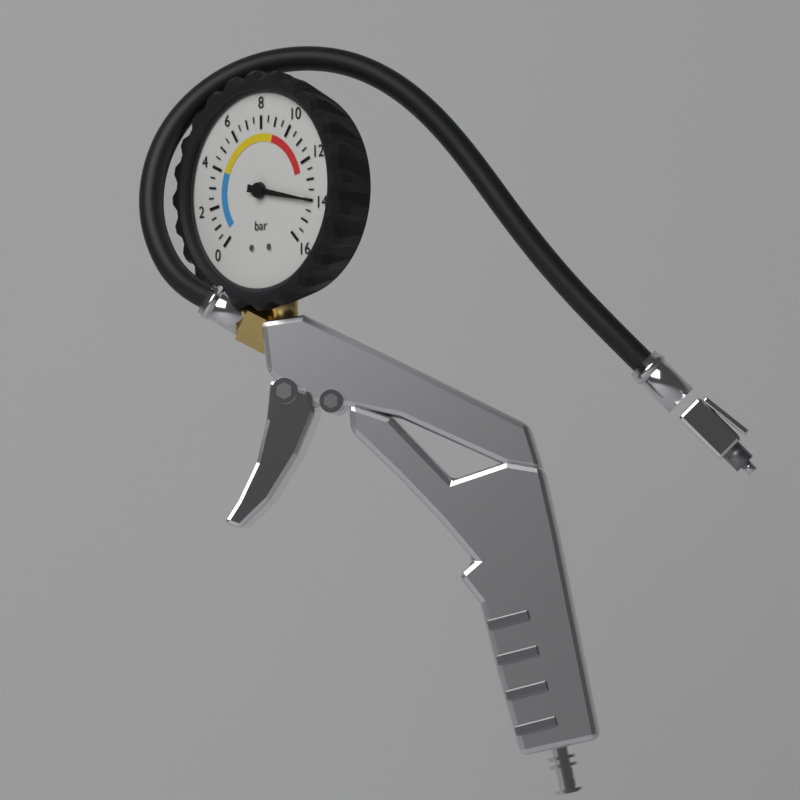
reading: 14.0 bar
